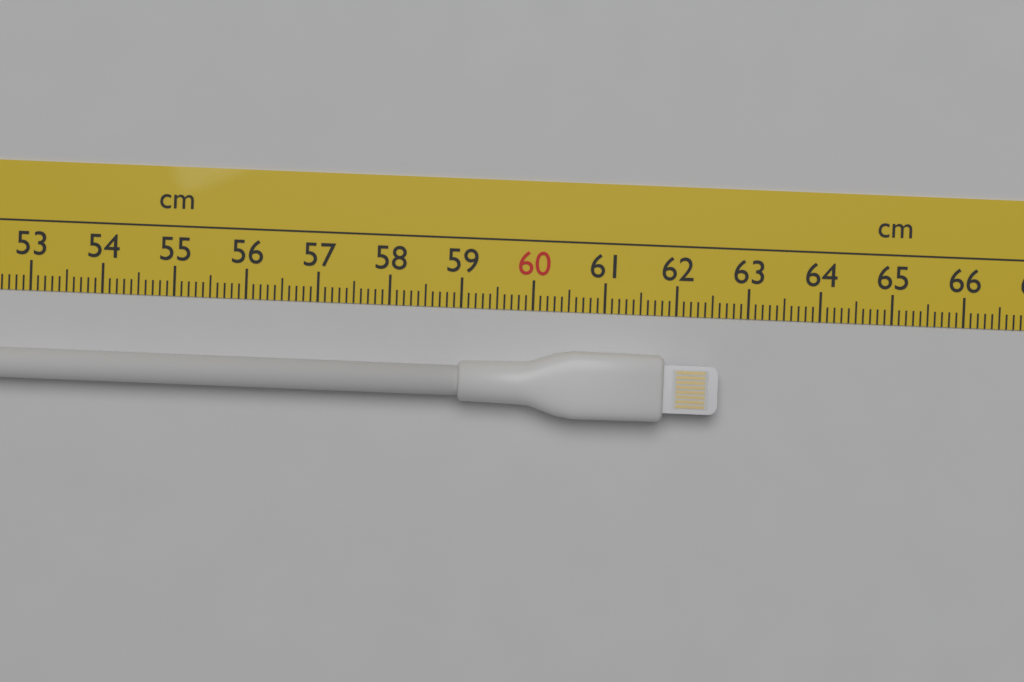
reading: 62.6 cm
